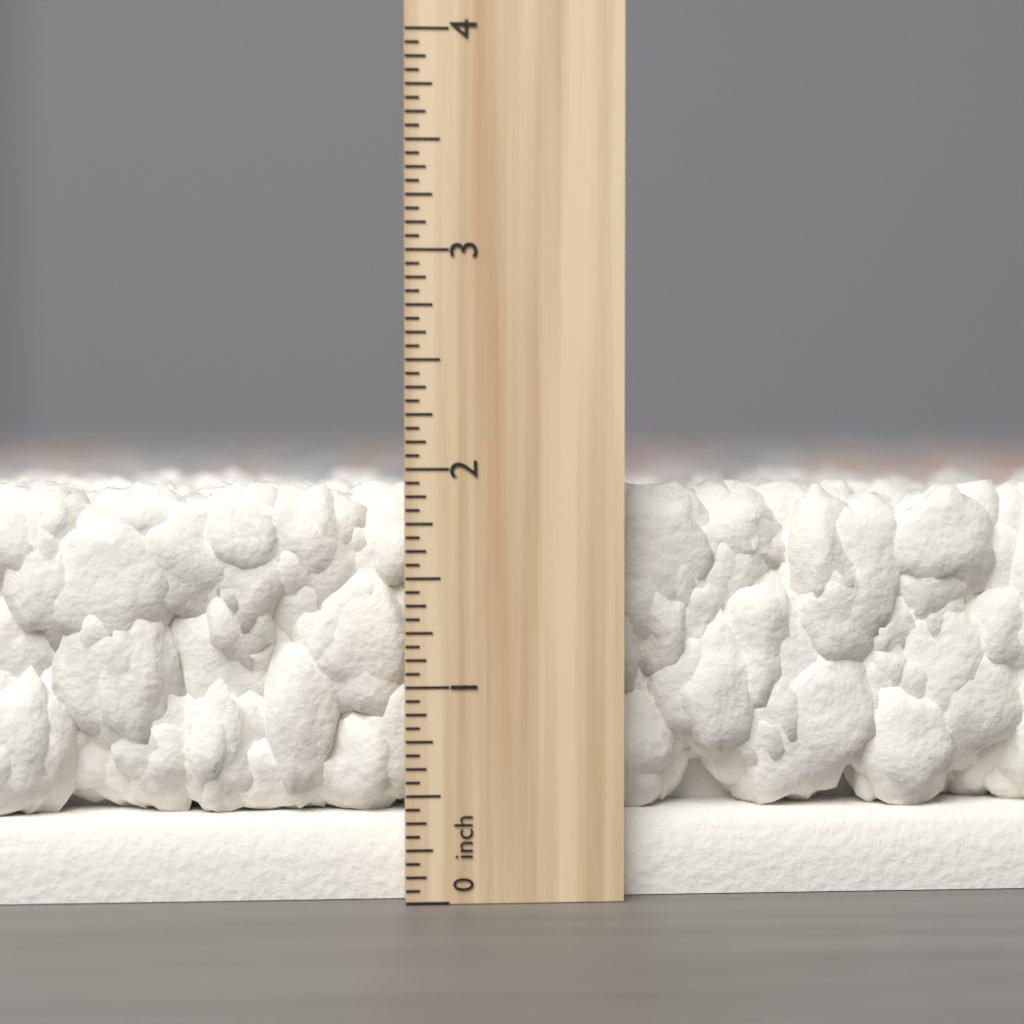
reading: 1.9375 inch
